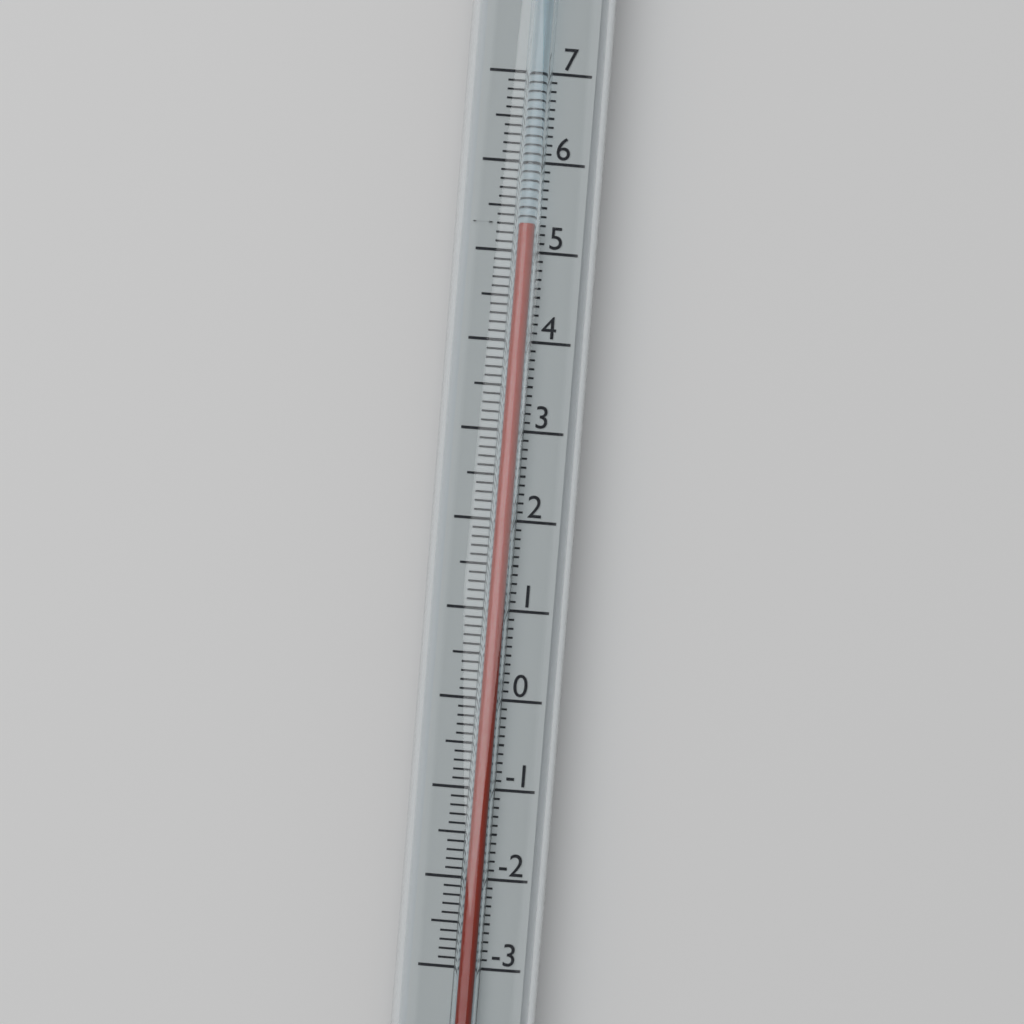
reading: 5.3 (no unit)
